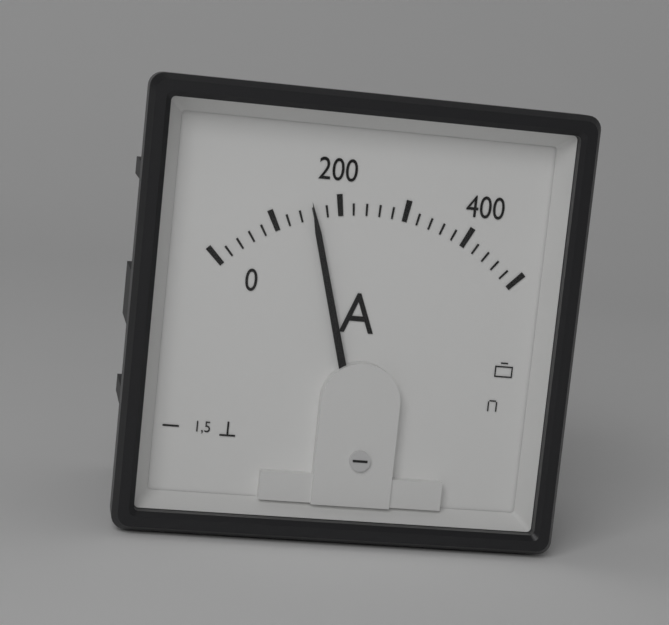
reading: 160 A
